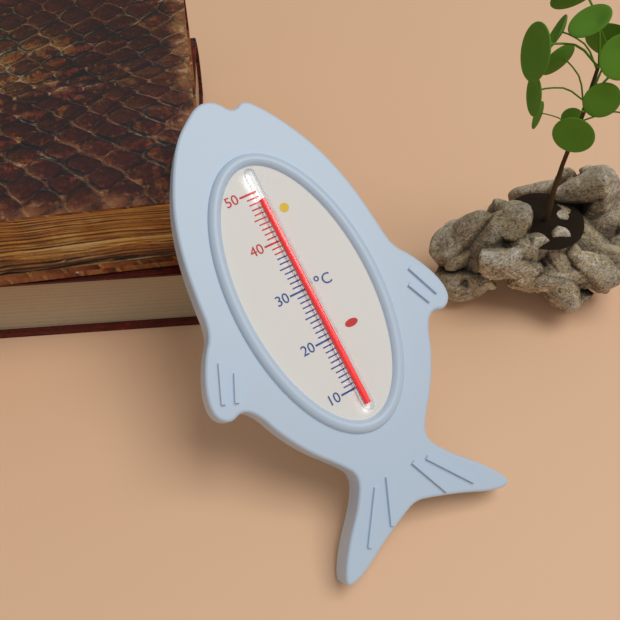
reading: 48 °C
